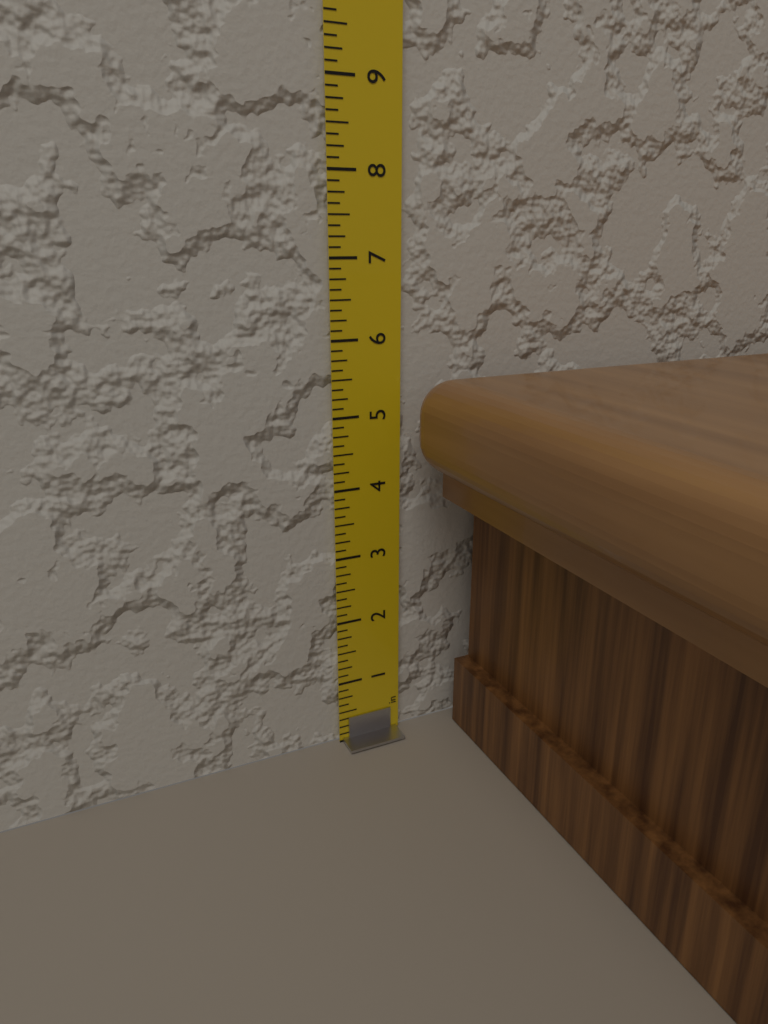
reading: 5.500 in
